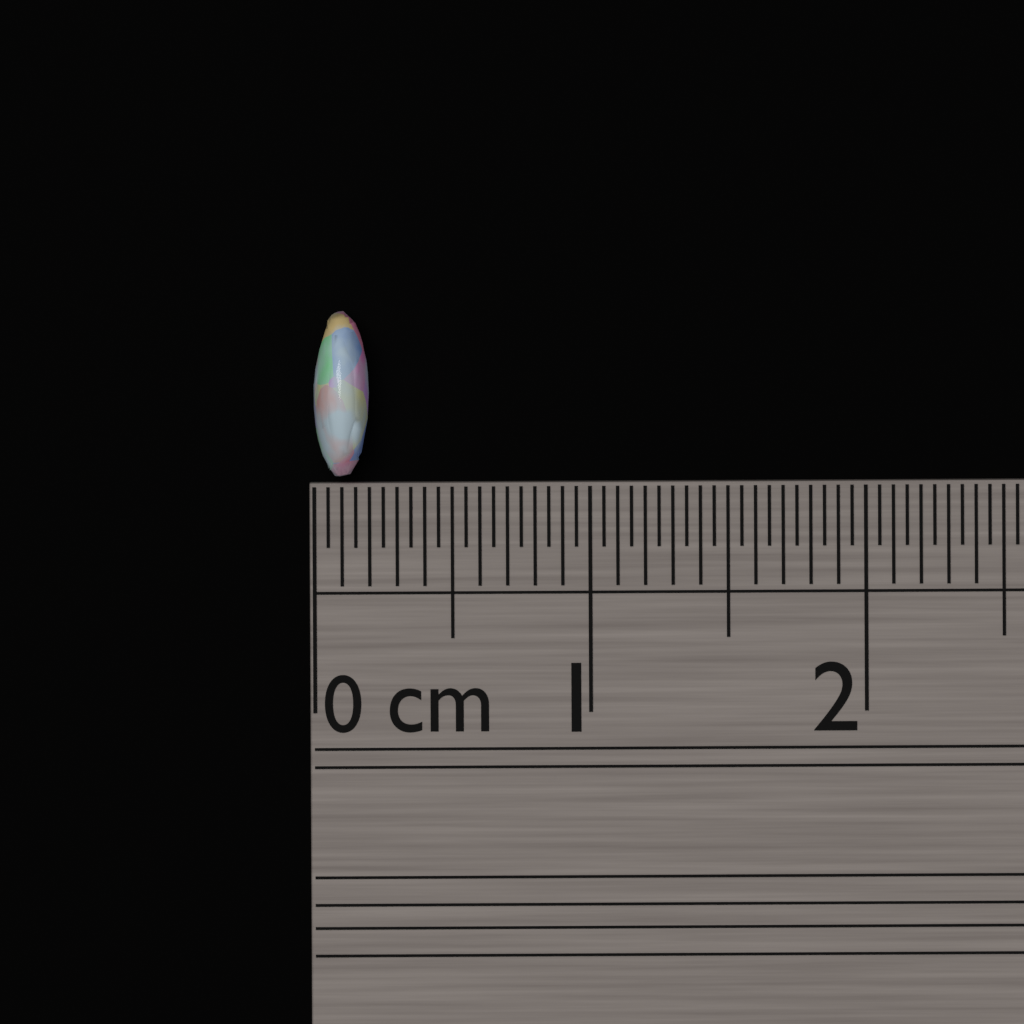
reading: 0.20 cm
